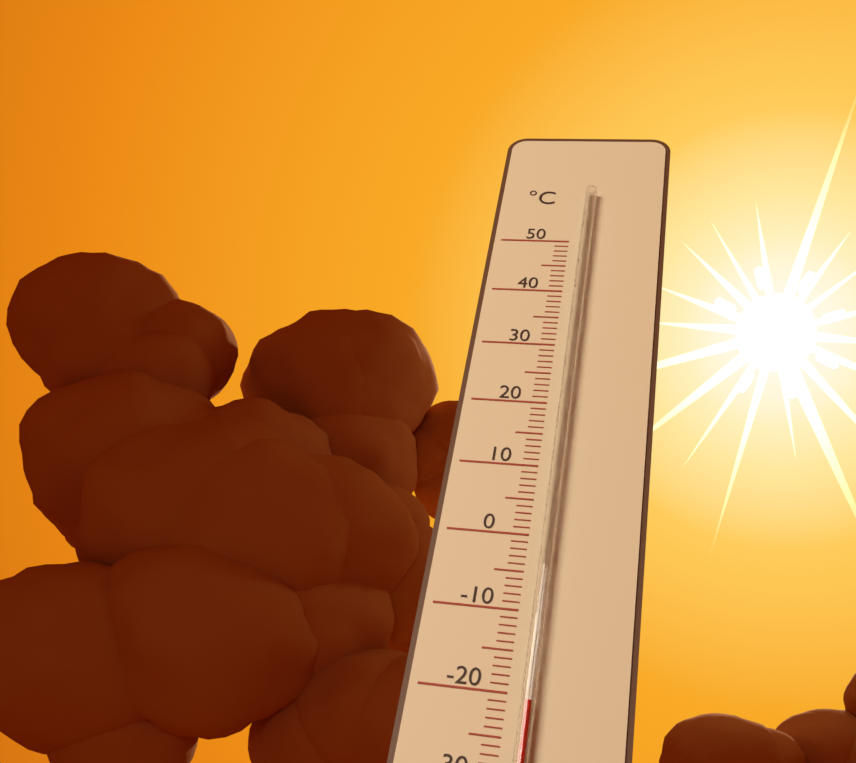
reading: -21 °C
